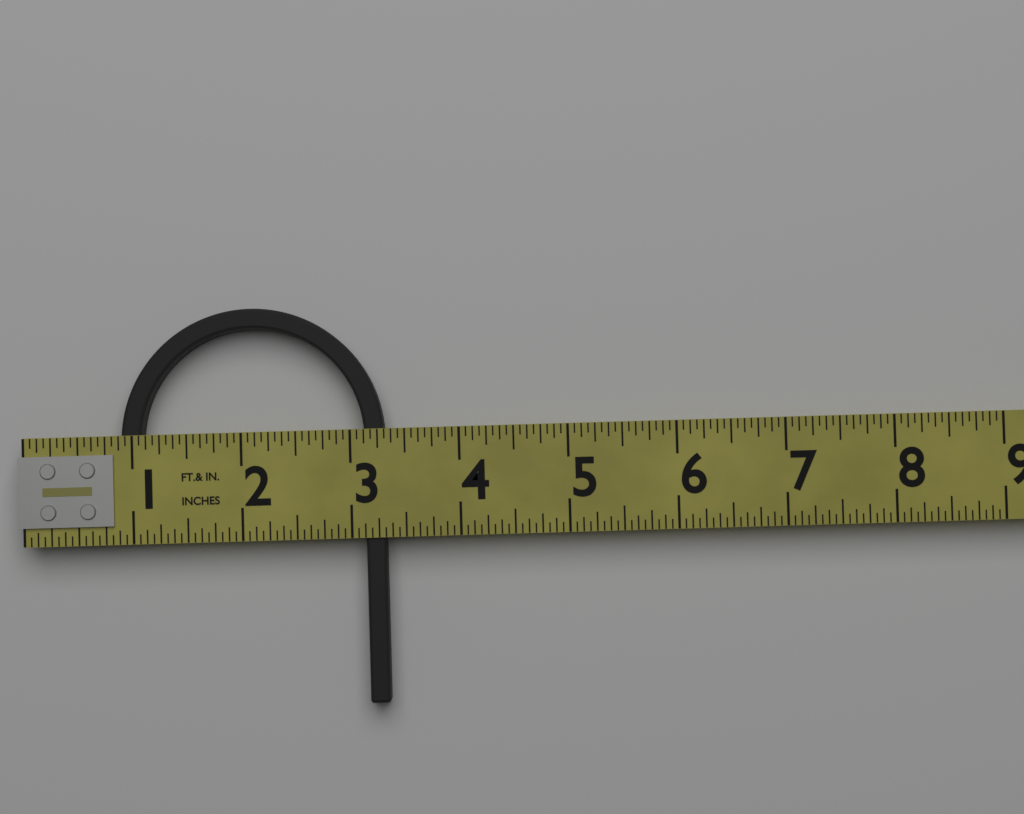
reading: 3.3125 in
